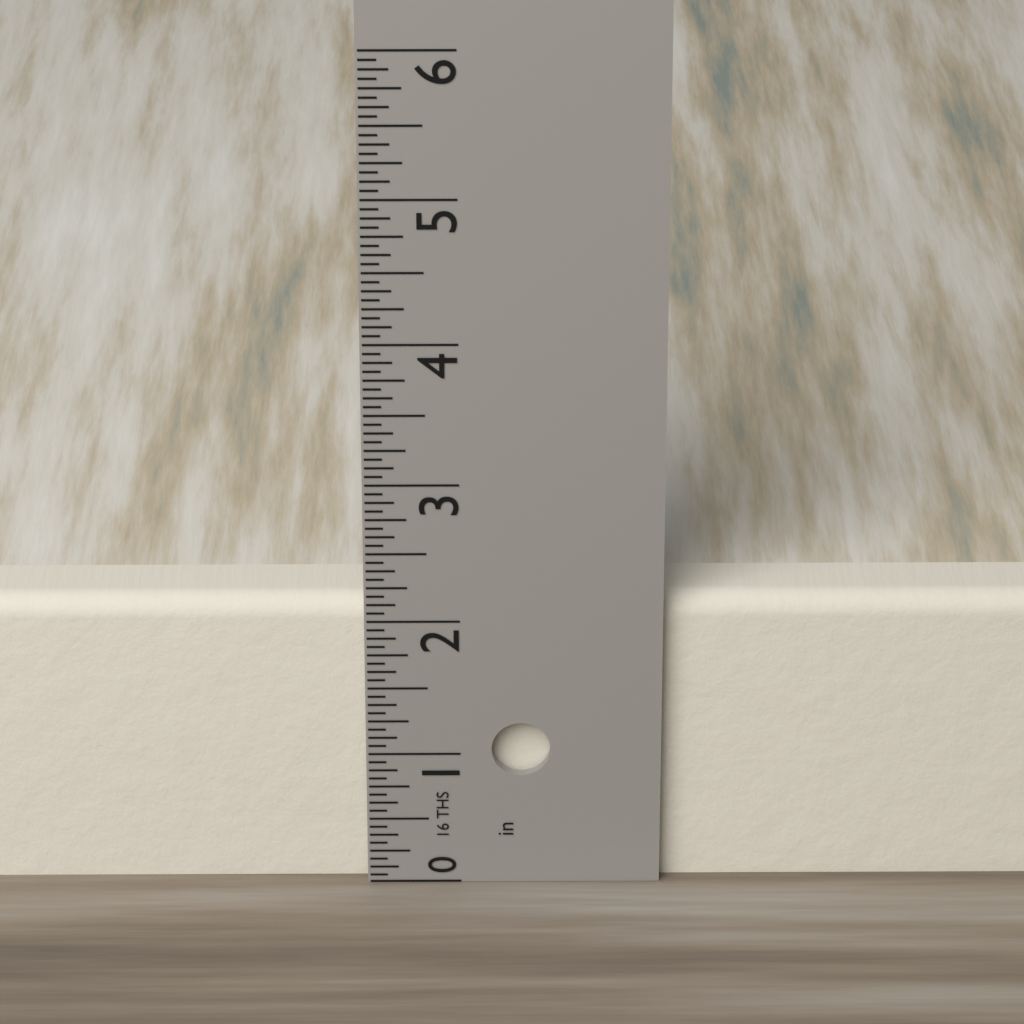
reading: 2.1250 in
